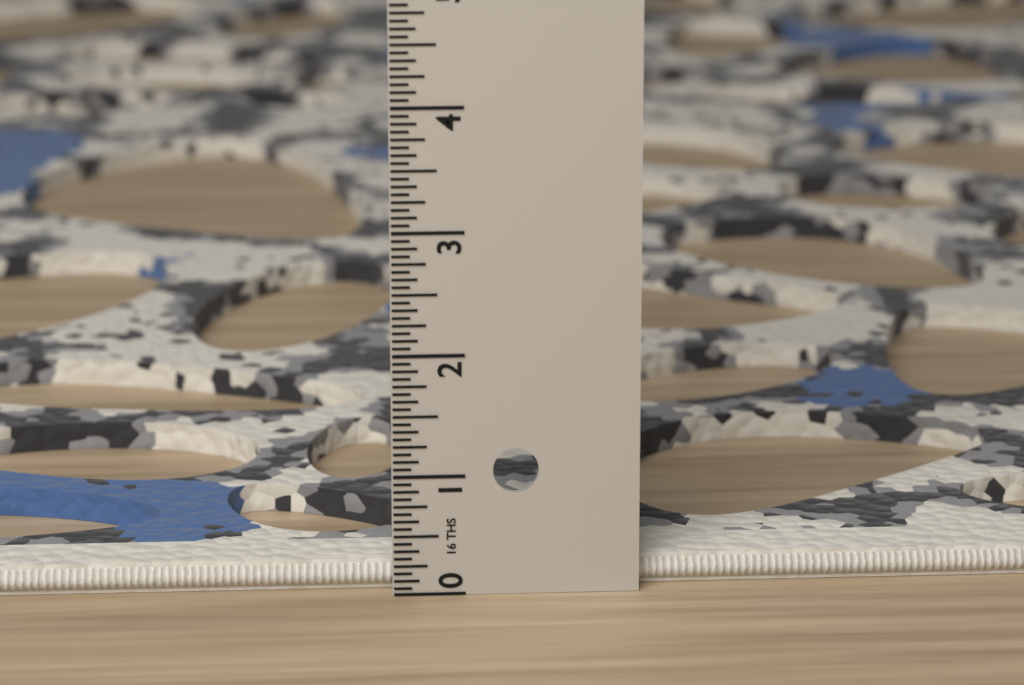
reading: 0.2500 in
